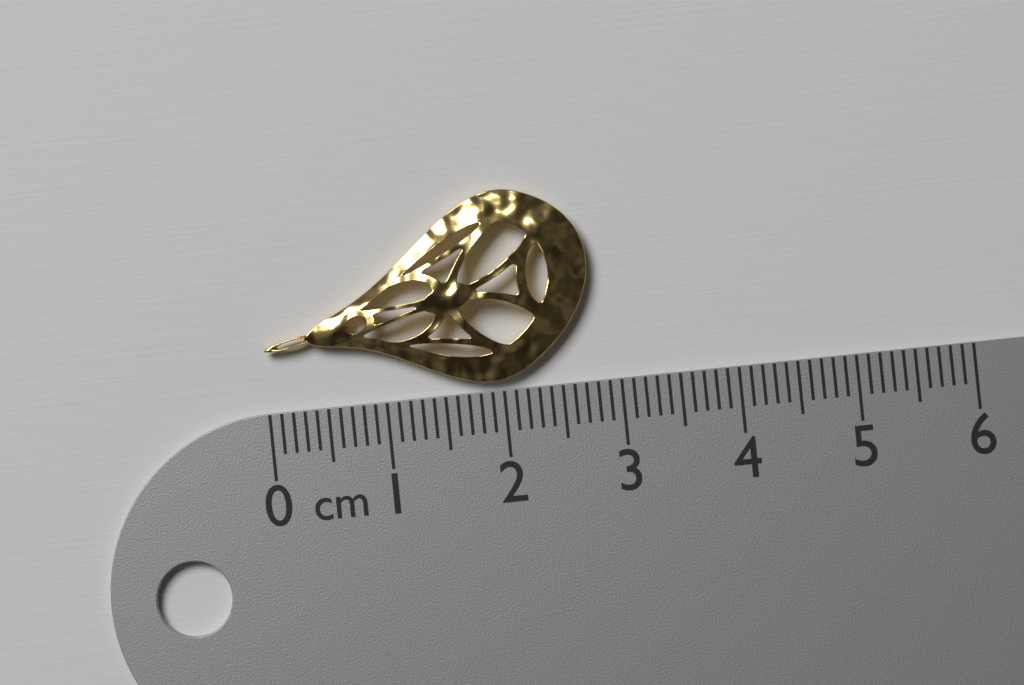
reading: 2.8 cm
